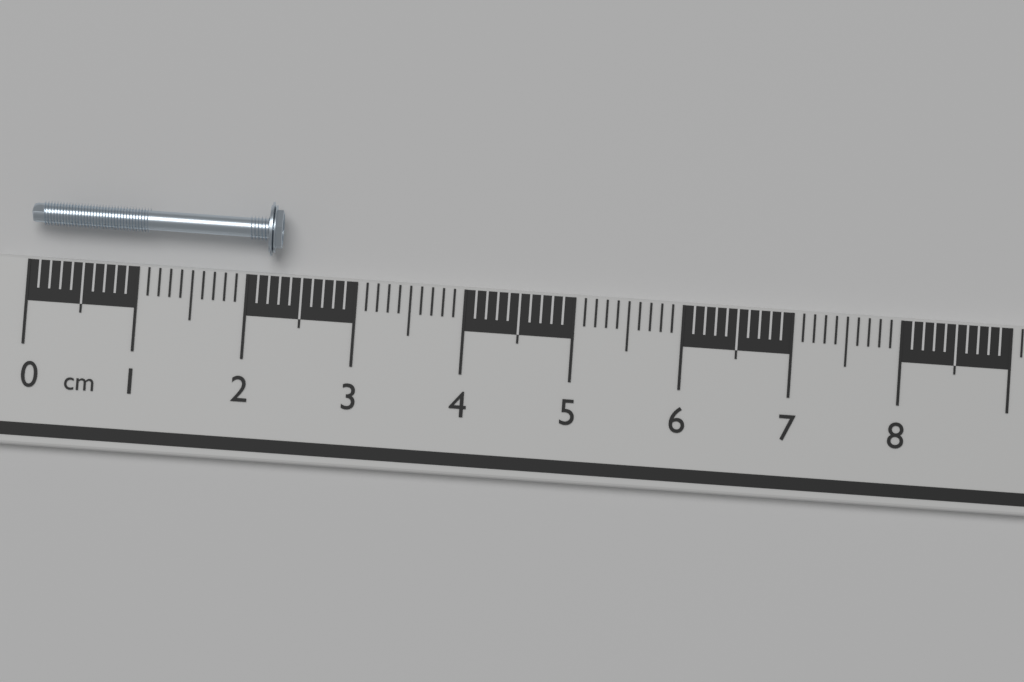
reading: 2.3 cm
